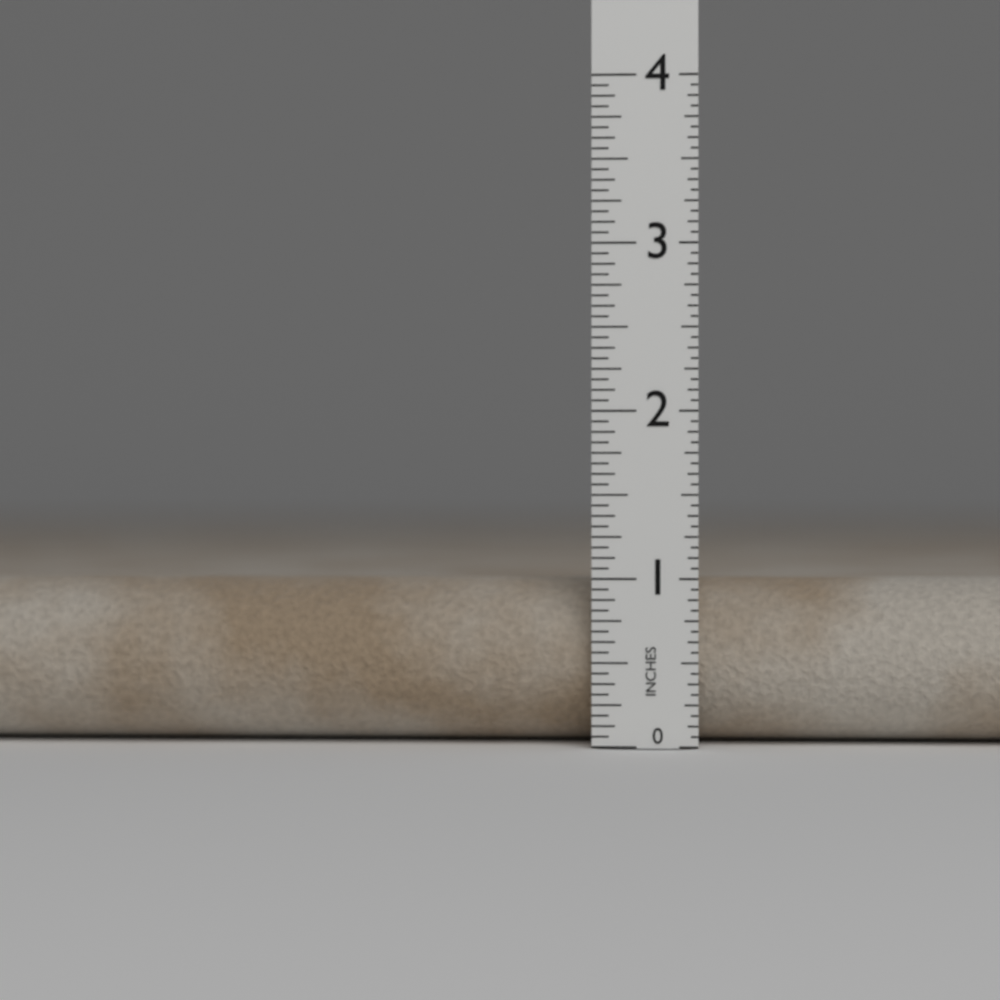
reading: 1.0000 in
